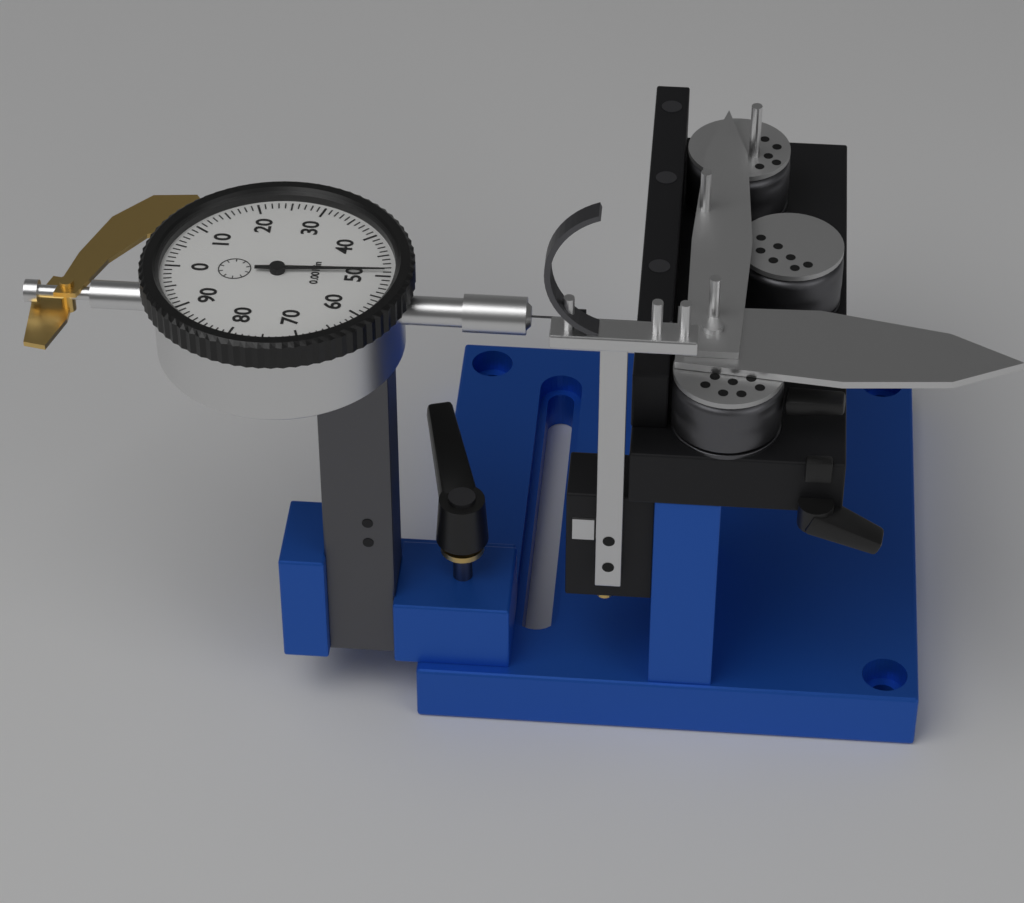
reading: 0.049 in
